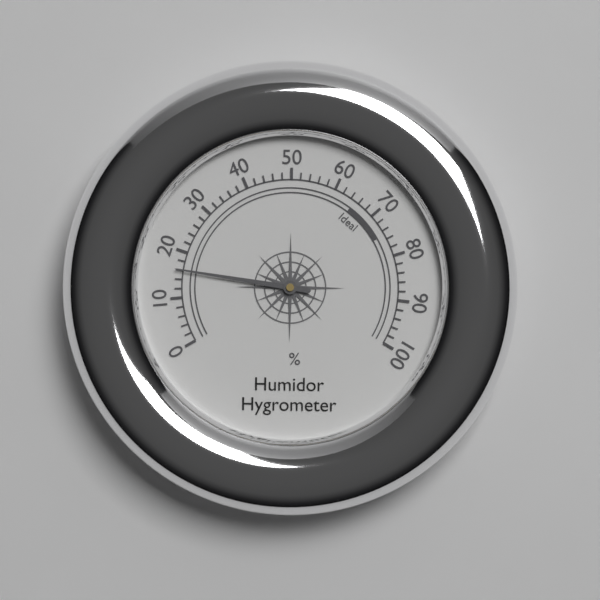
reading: 16 %
